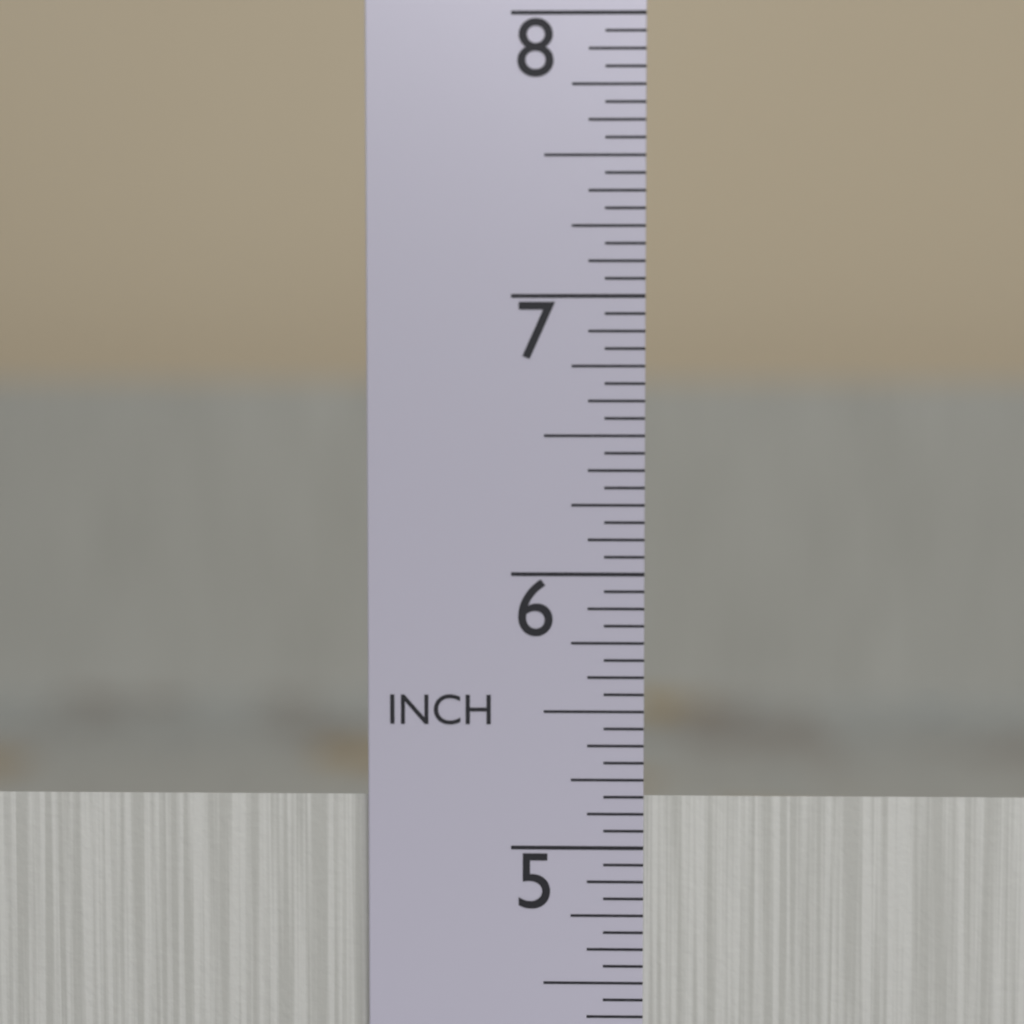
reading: 5.1875 in
